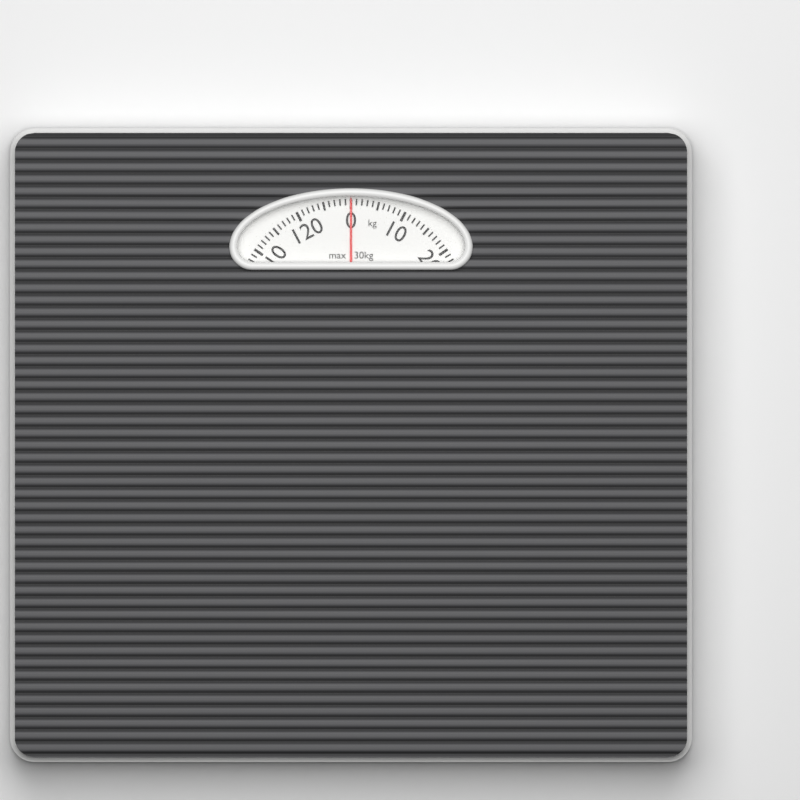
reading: 0 kg
